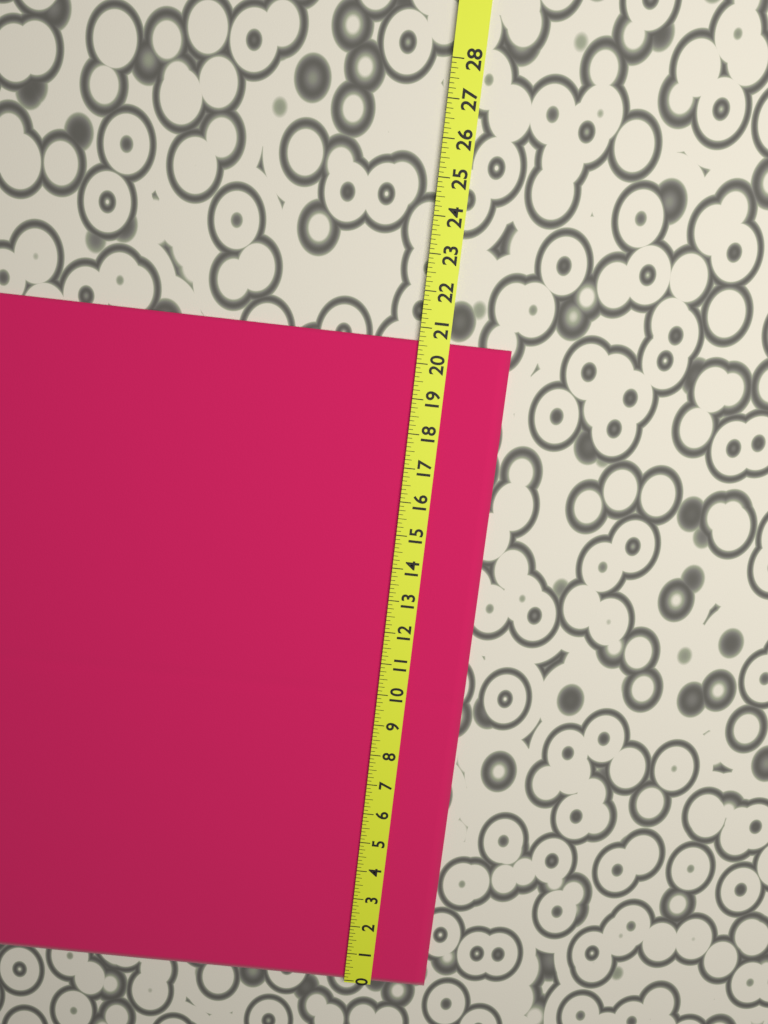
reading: 20.625 (no unit)
